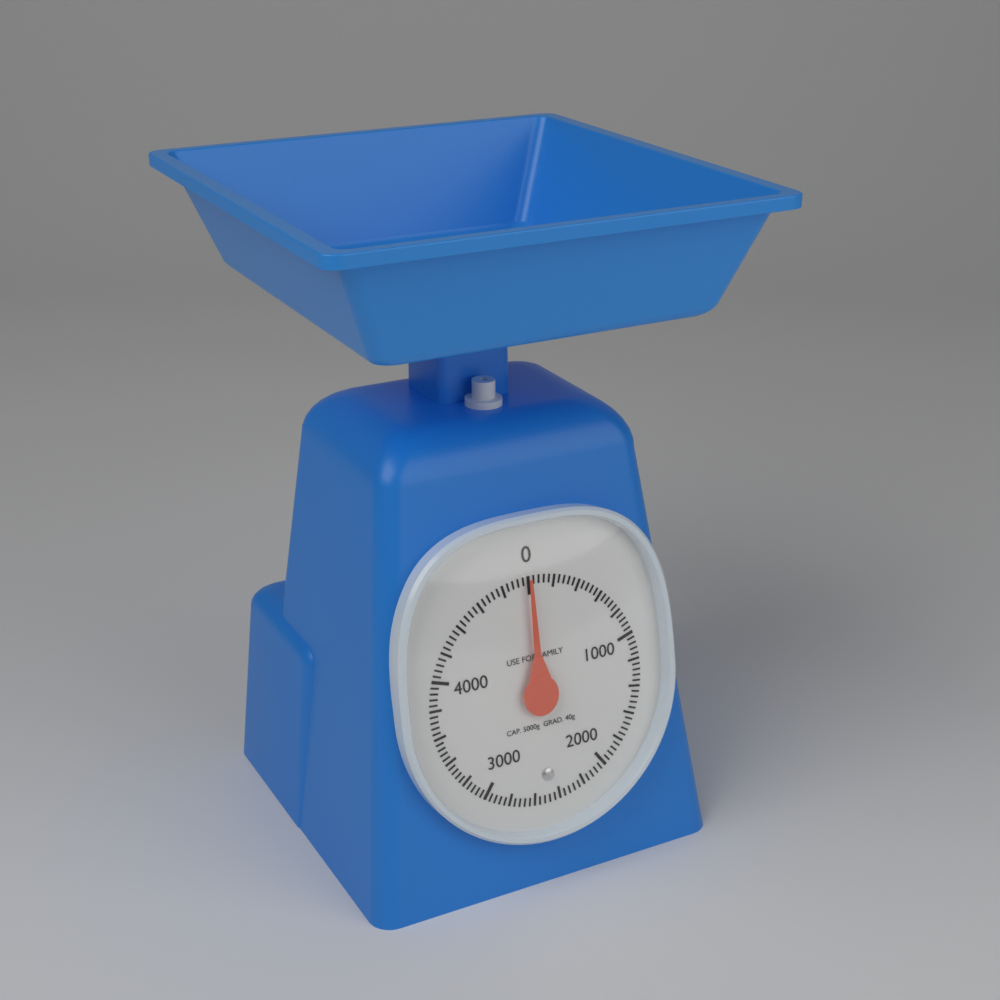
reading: 0 g
